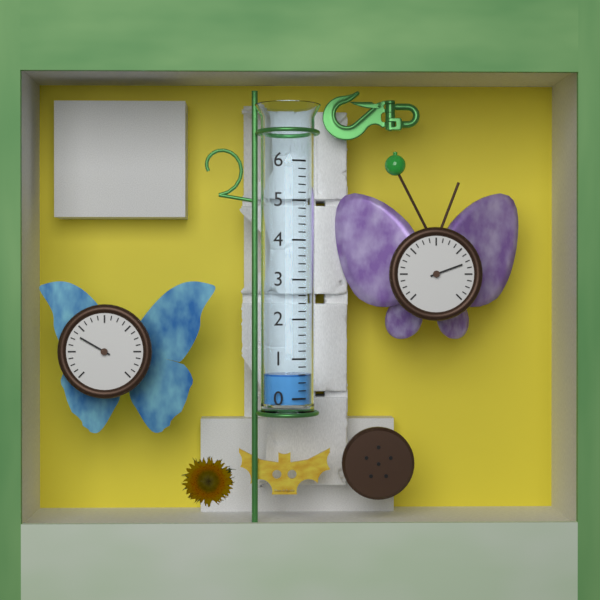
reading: 0.6 (no unit)
